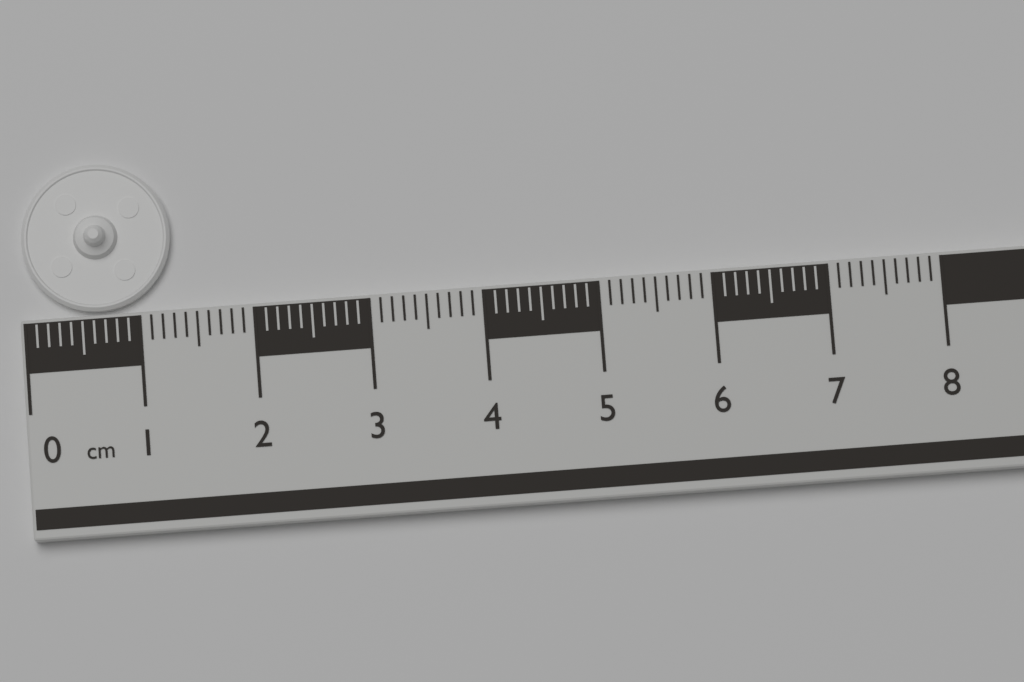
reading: 1.3 cm
